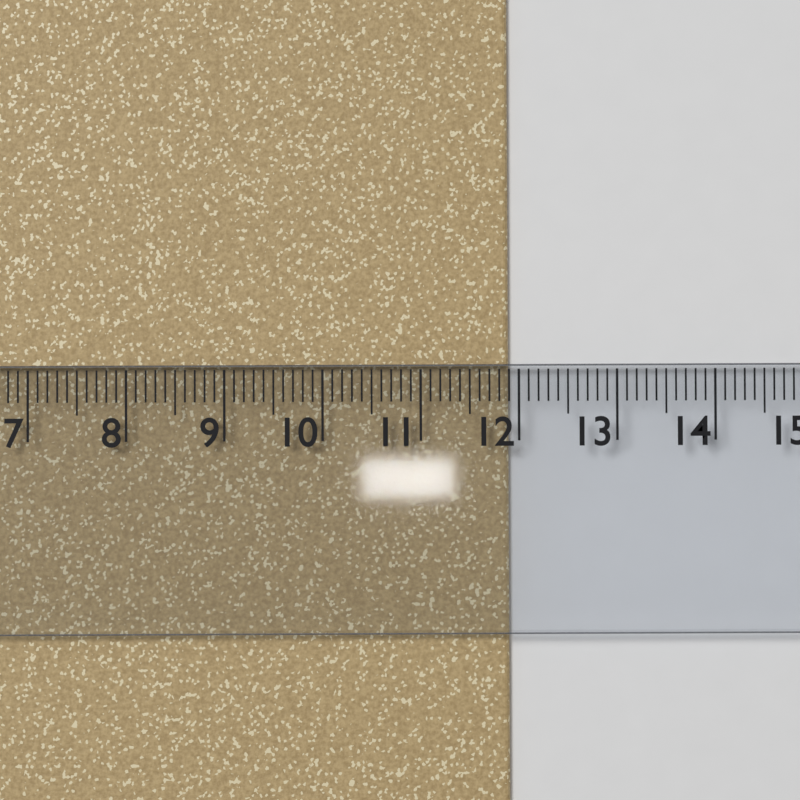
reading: 11.9 cm
